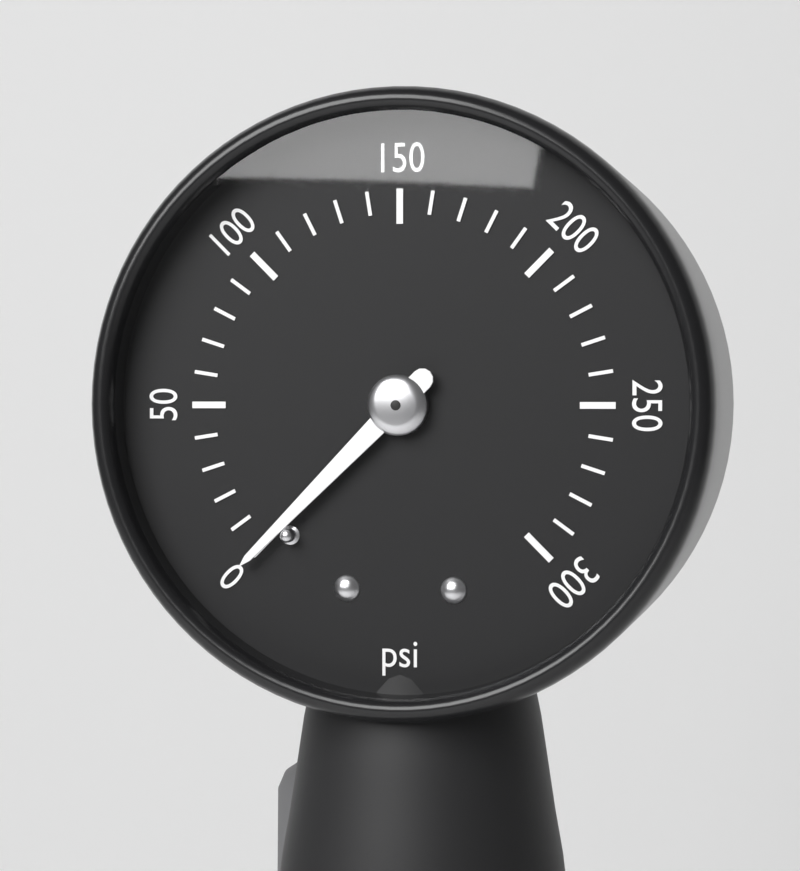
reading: 0 psi
